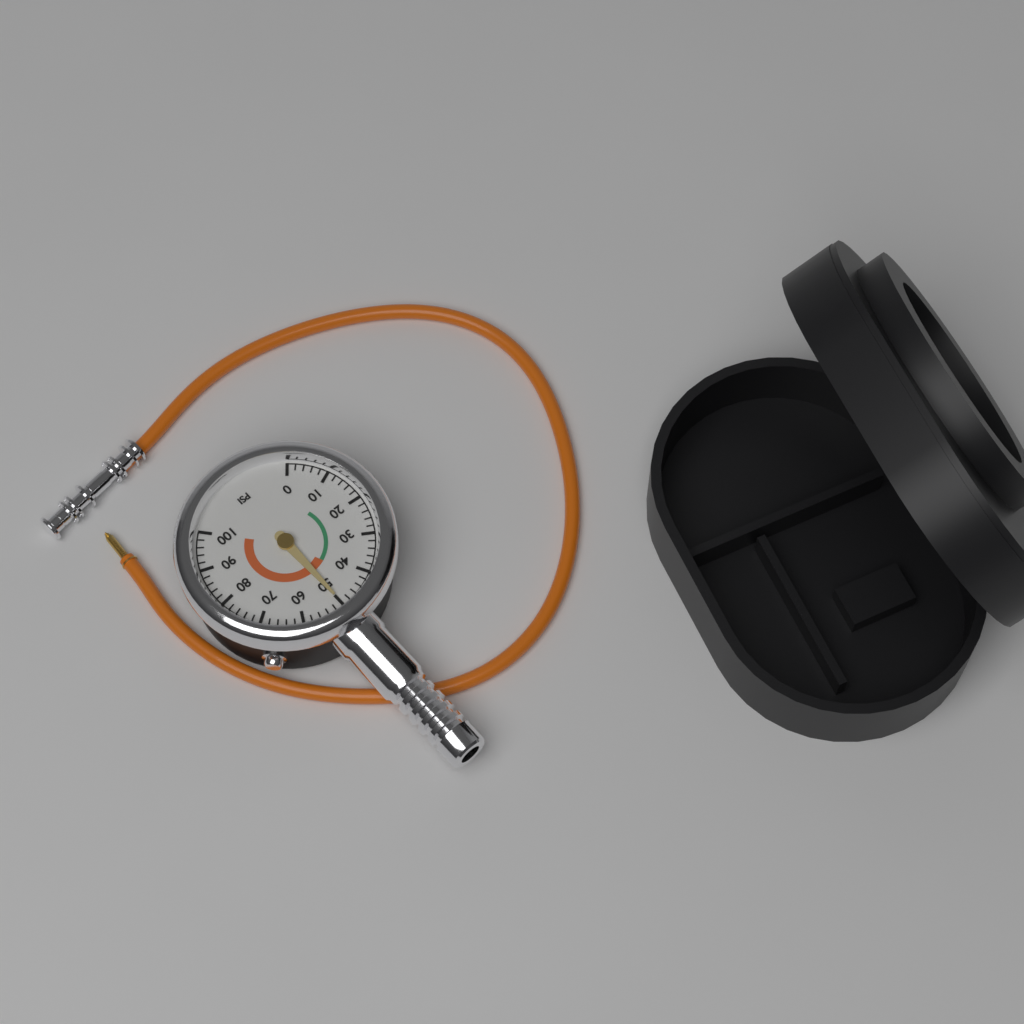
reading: 50 psi
